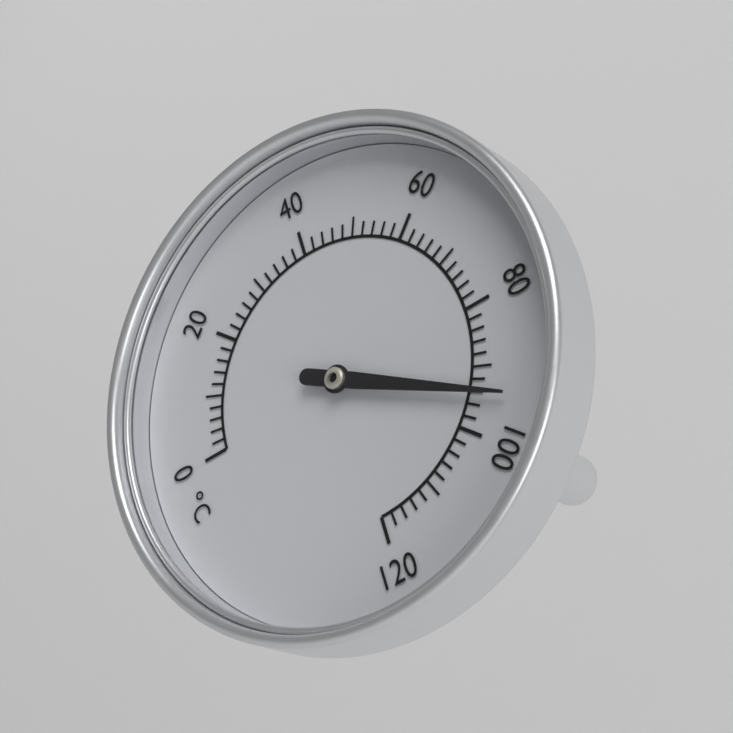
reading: 94 °C
